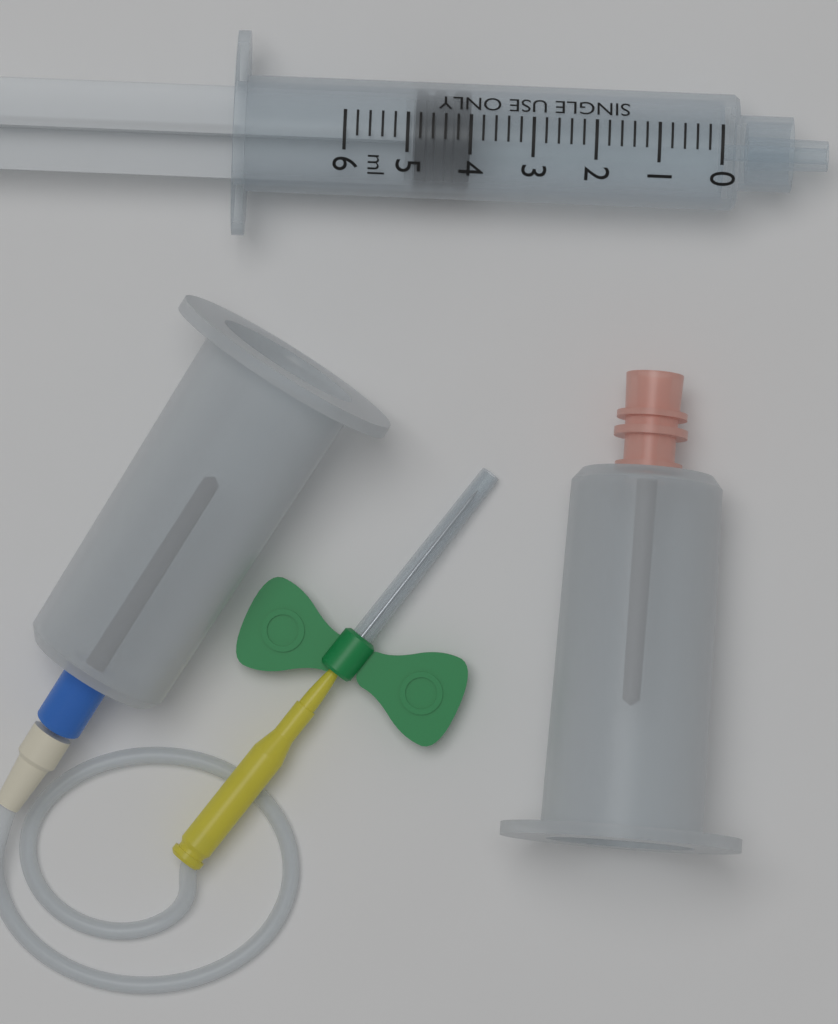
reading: 4.0 ml
